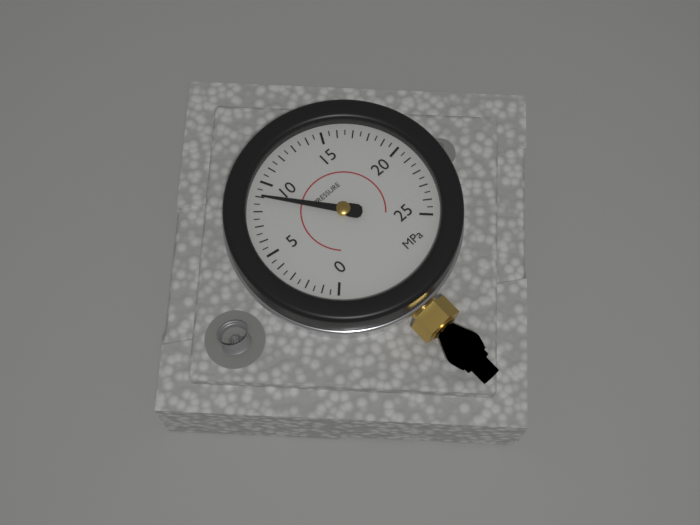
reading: 9.0 MPa
